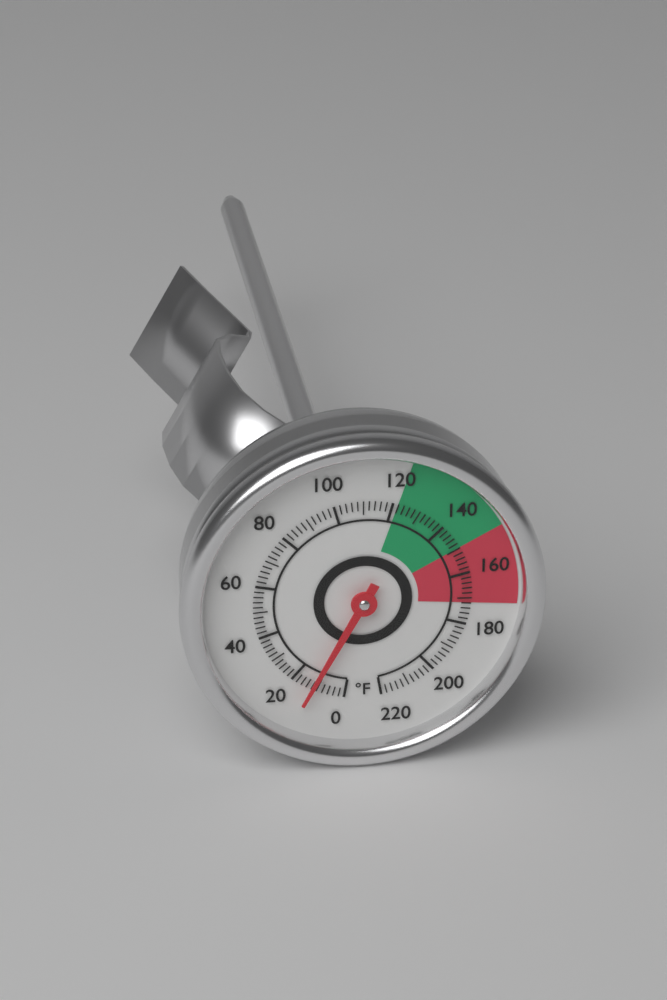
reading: 12 °F
